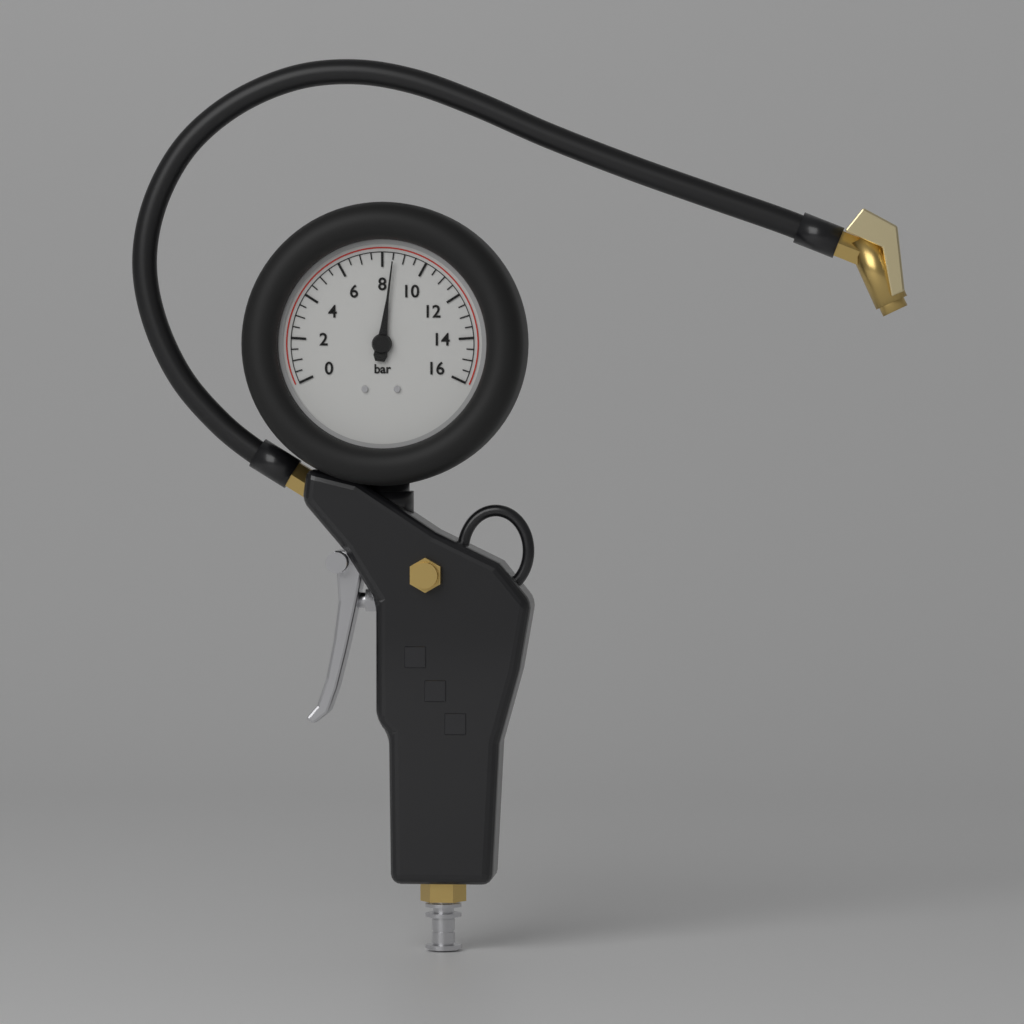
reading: 8.5 bar
